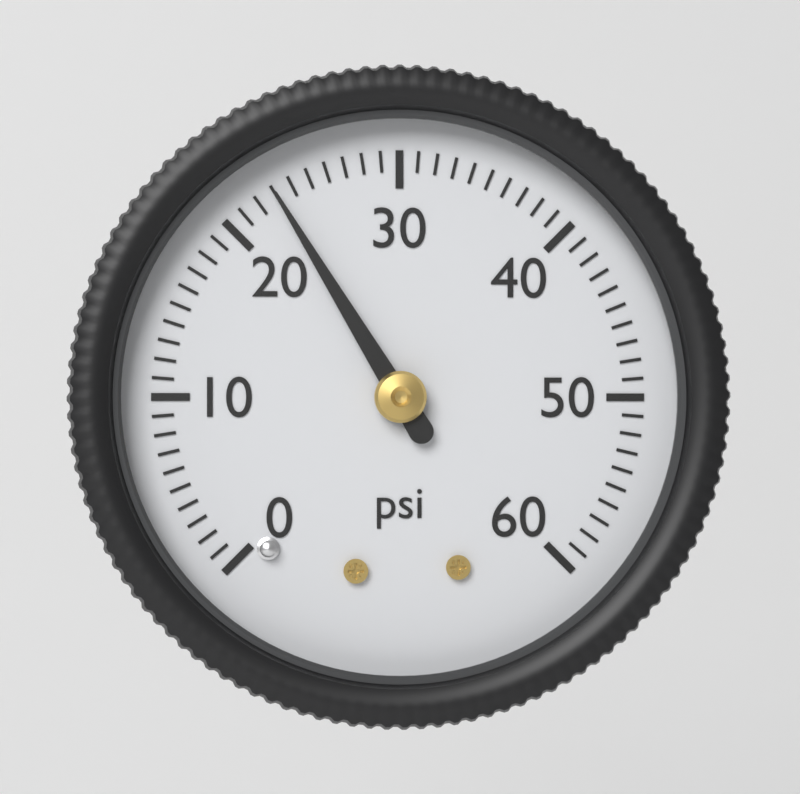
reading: 23 psi
